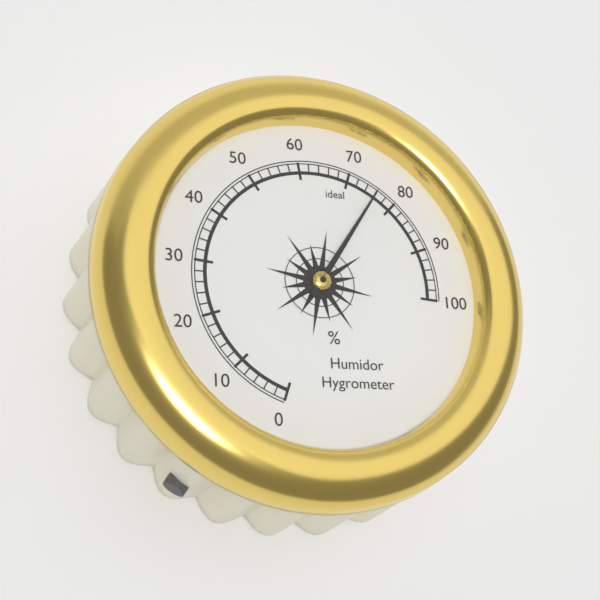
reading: 76 %
